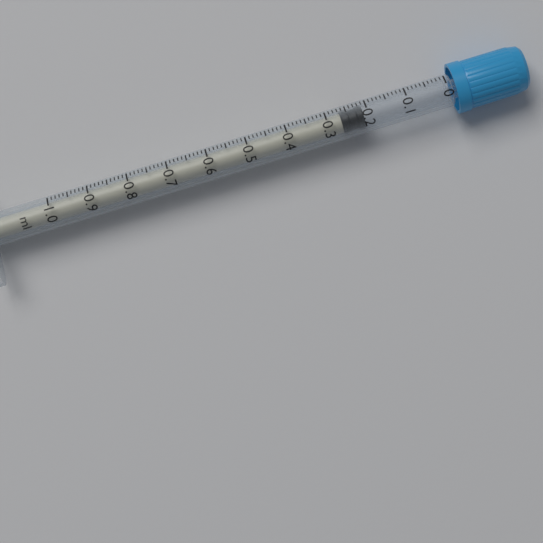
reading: 0.21 ml
